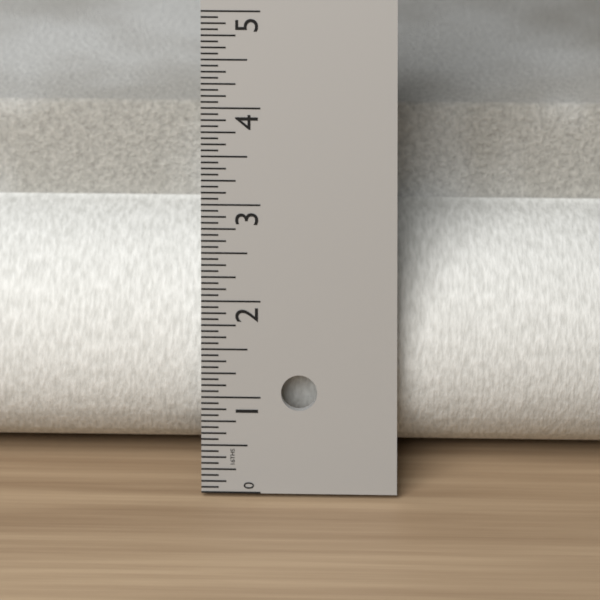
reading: 3.3750 in
